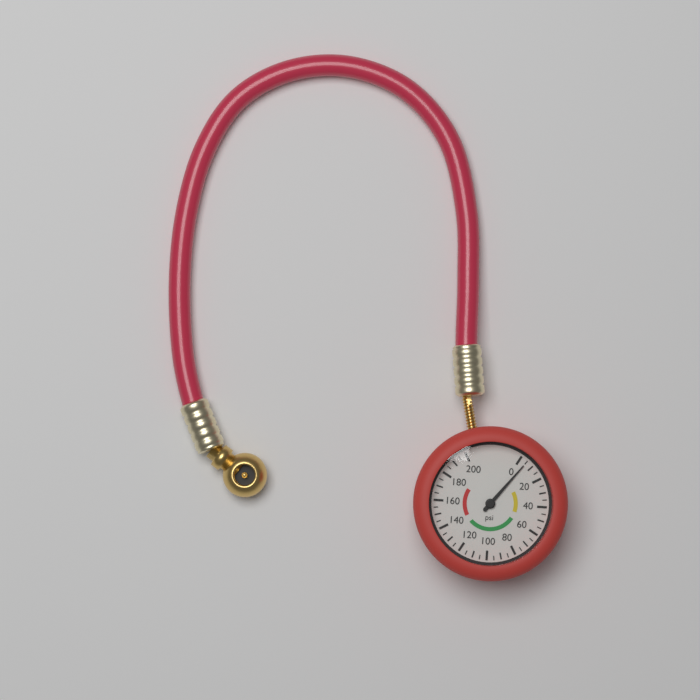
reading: 5 psi
